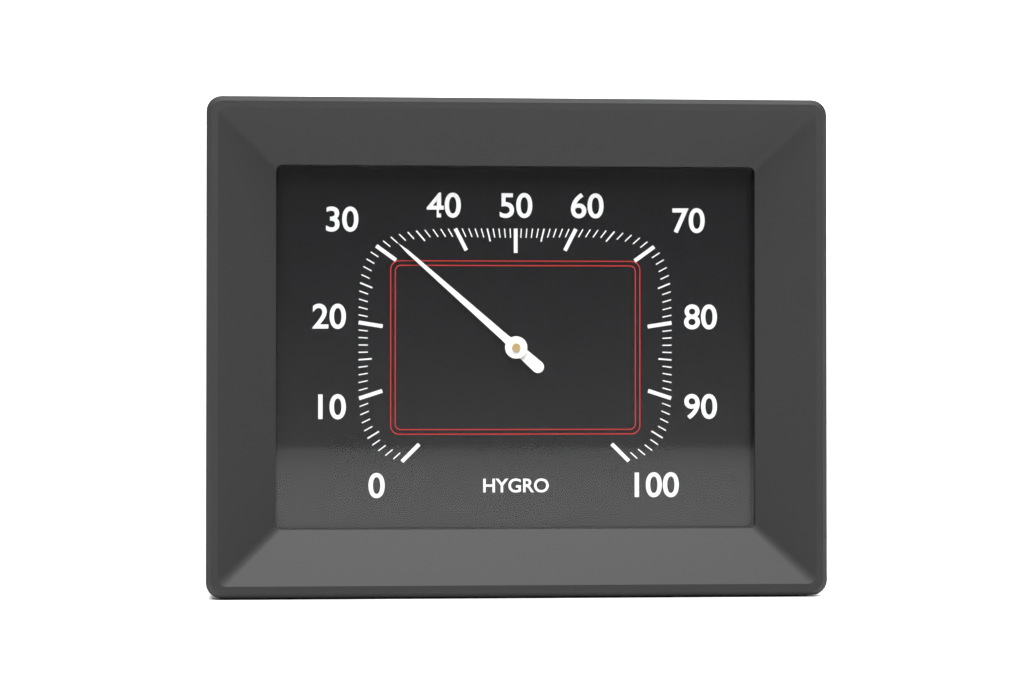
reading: 32 %
